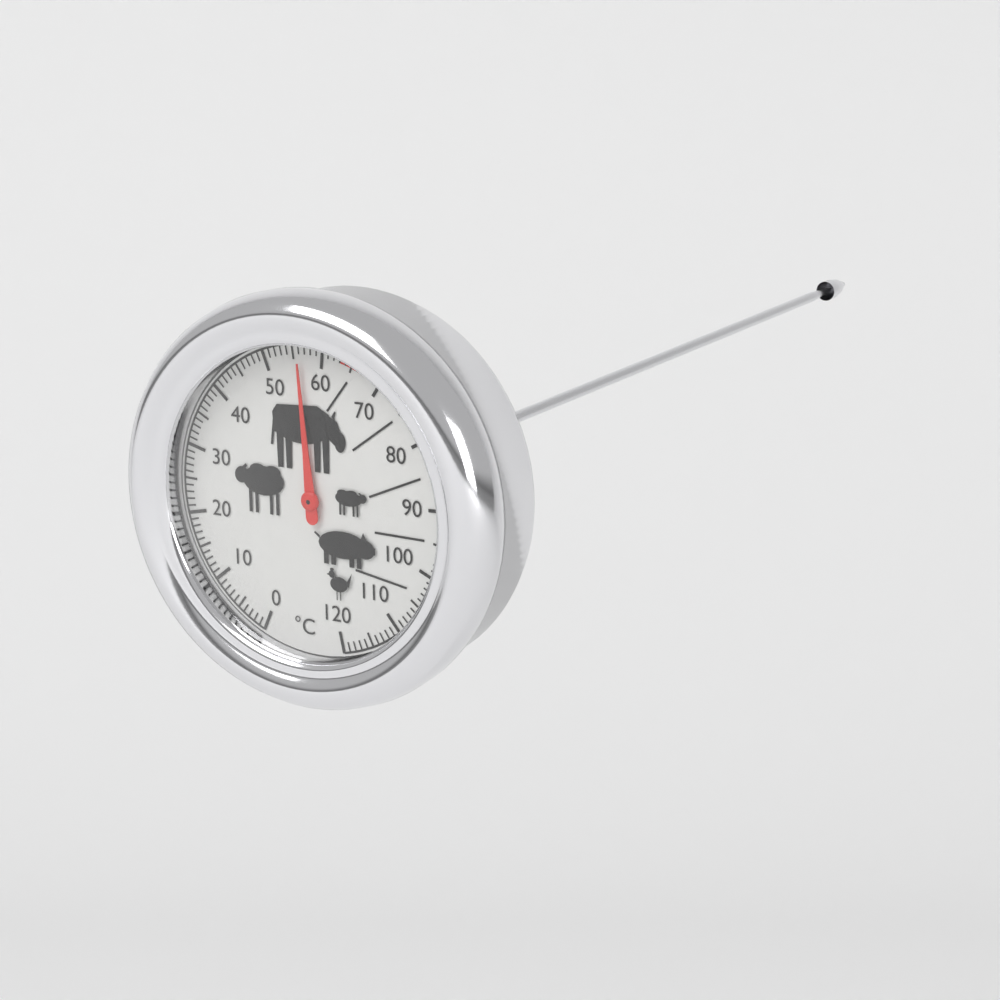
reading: 56 °C
